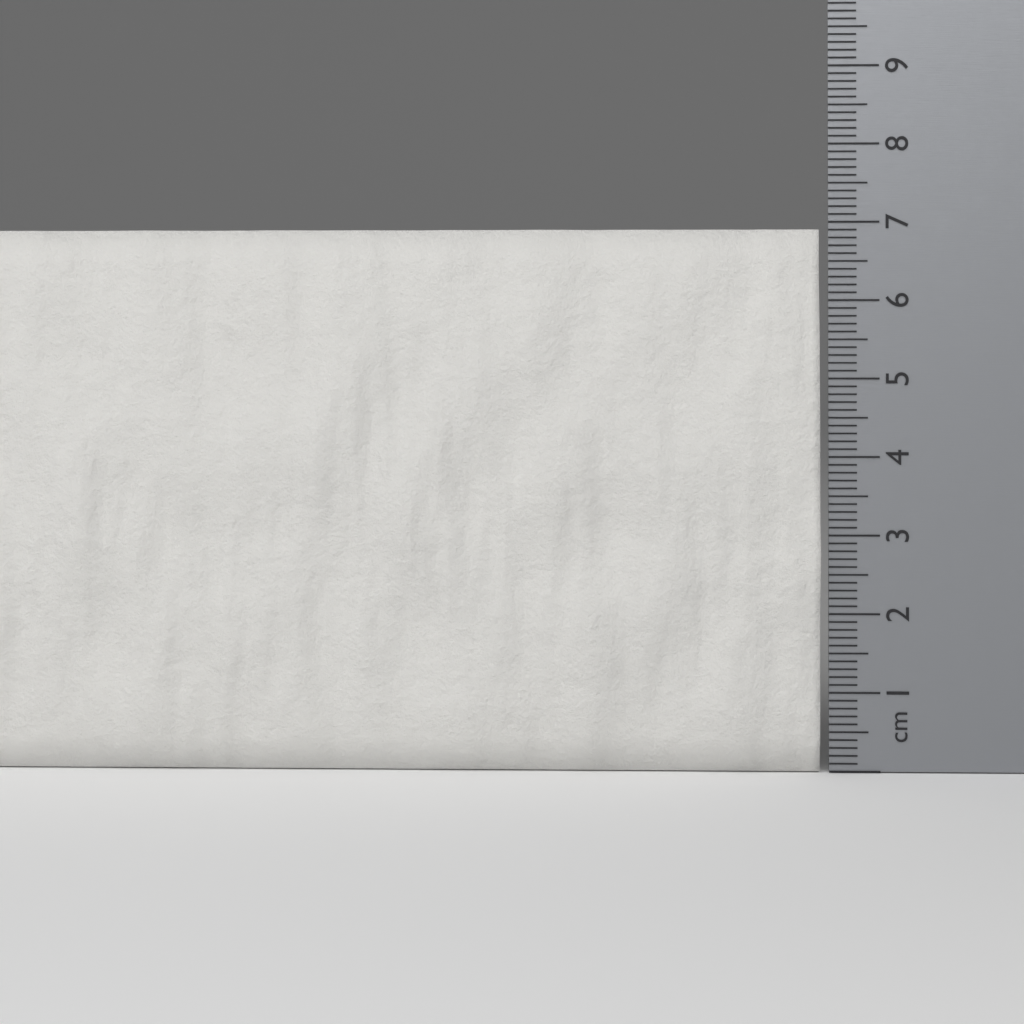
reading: 6.9 cm
